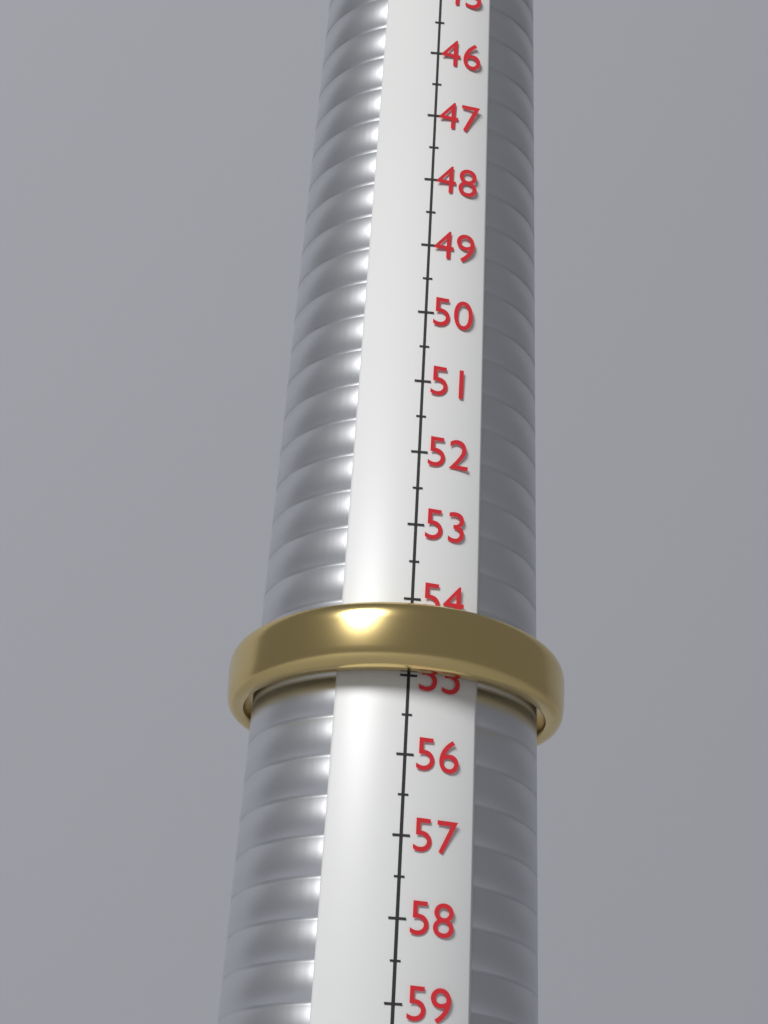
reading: 55.0 (no unit)
